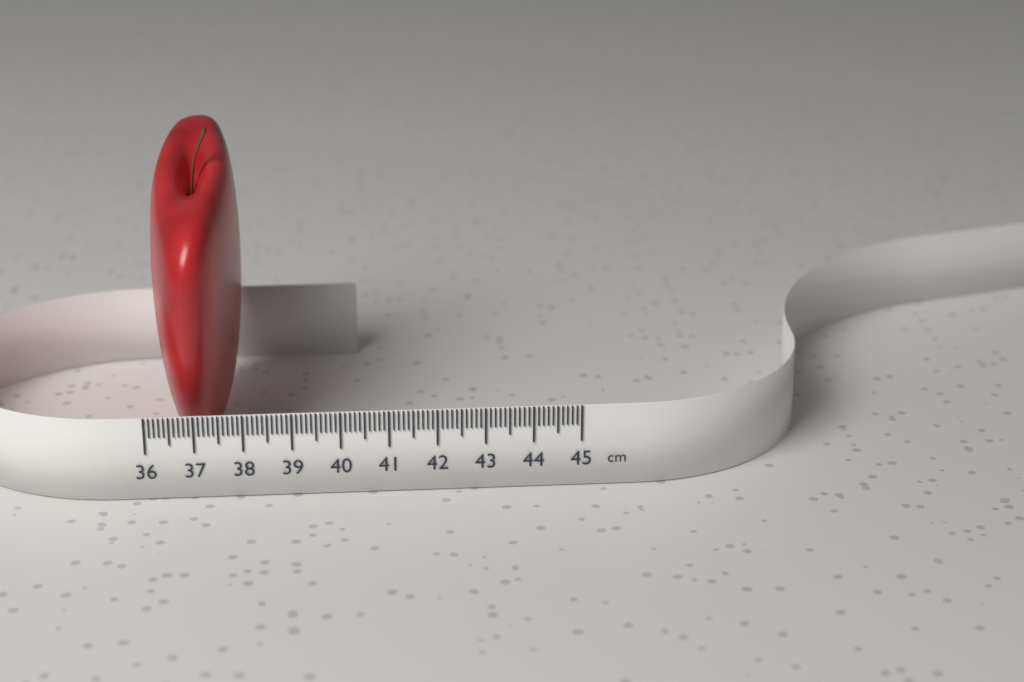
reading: 37.9 cm
